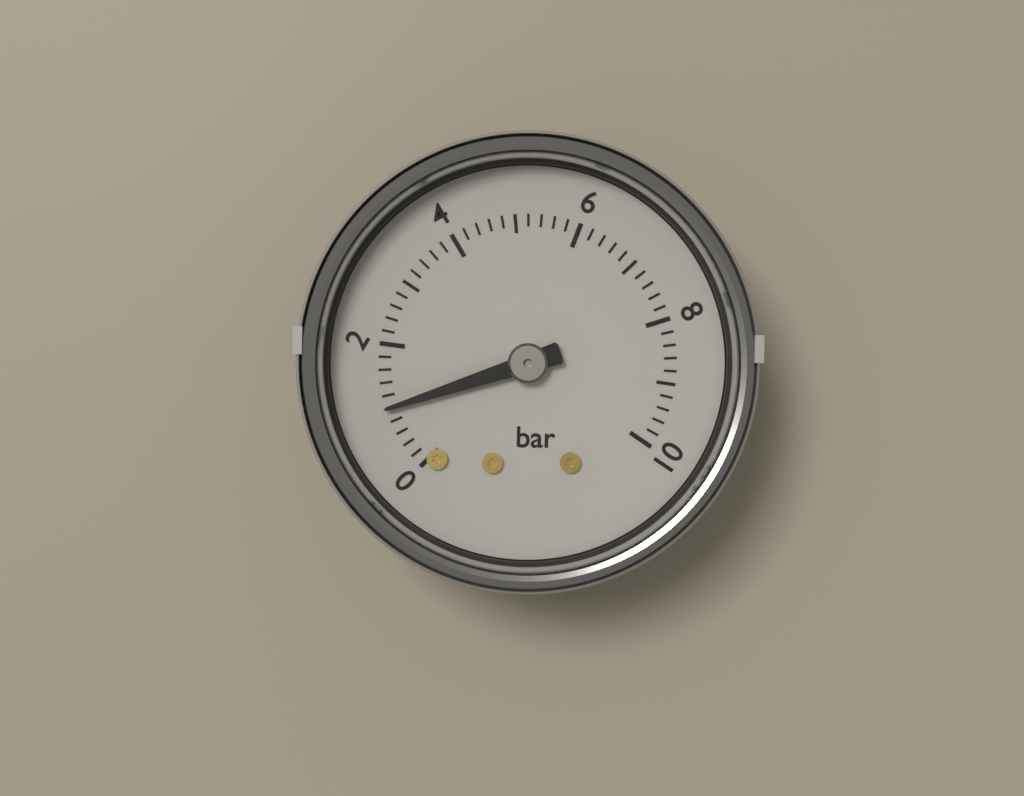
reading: 1.0 bar
